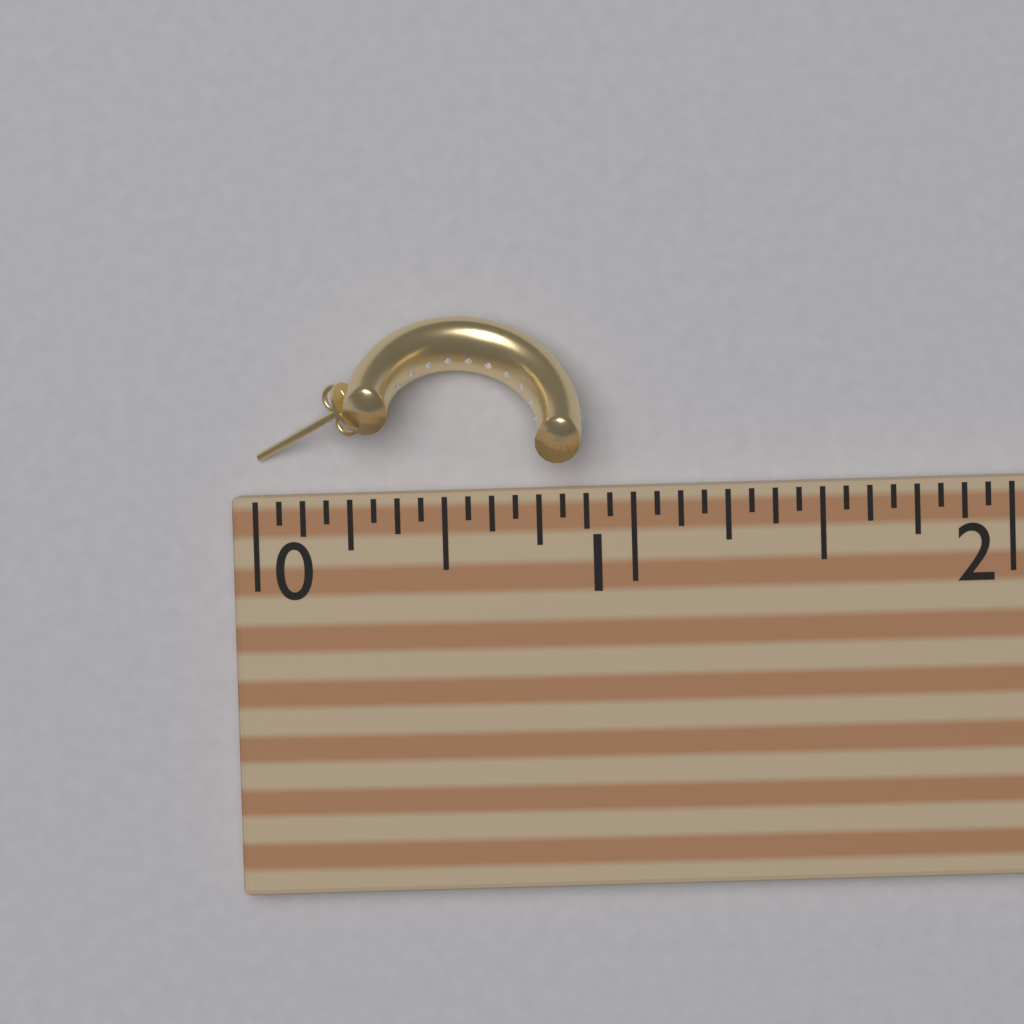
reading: 0.8750 (no unit)
